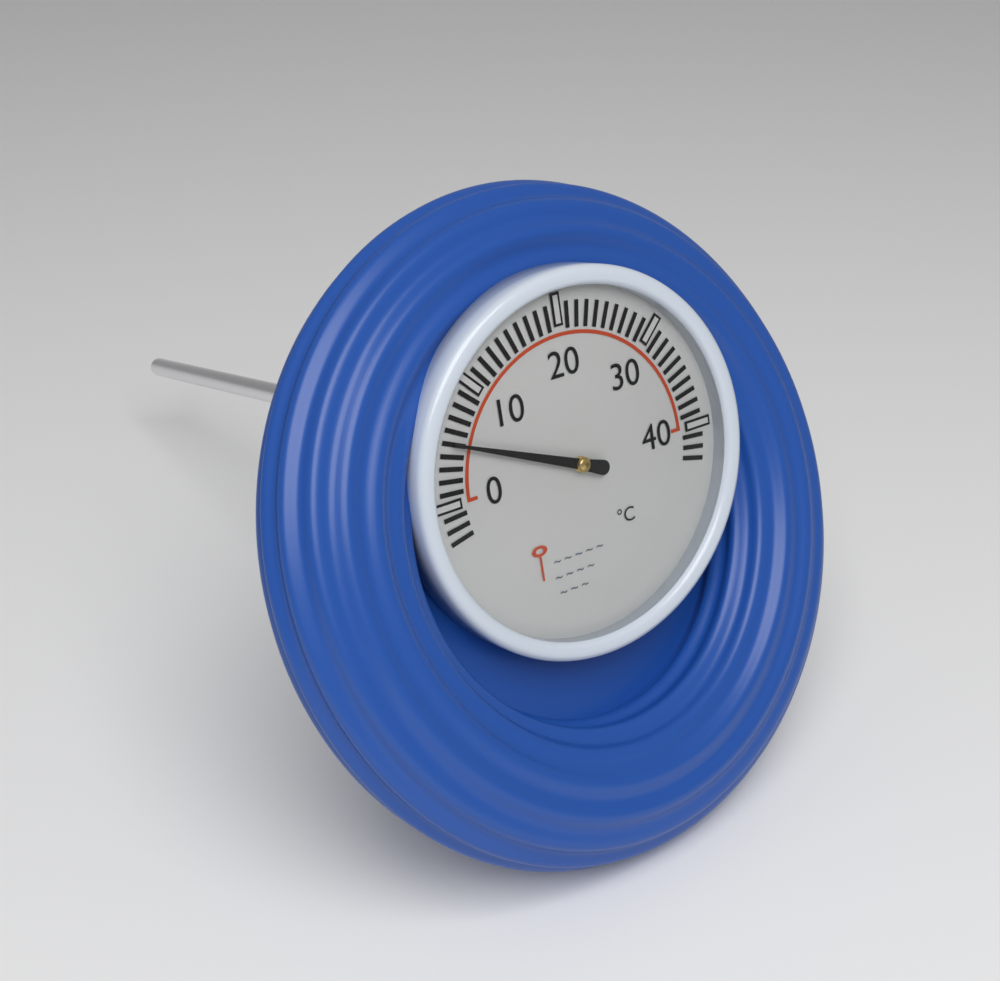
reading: 5 °C
